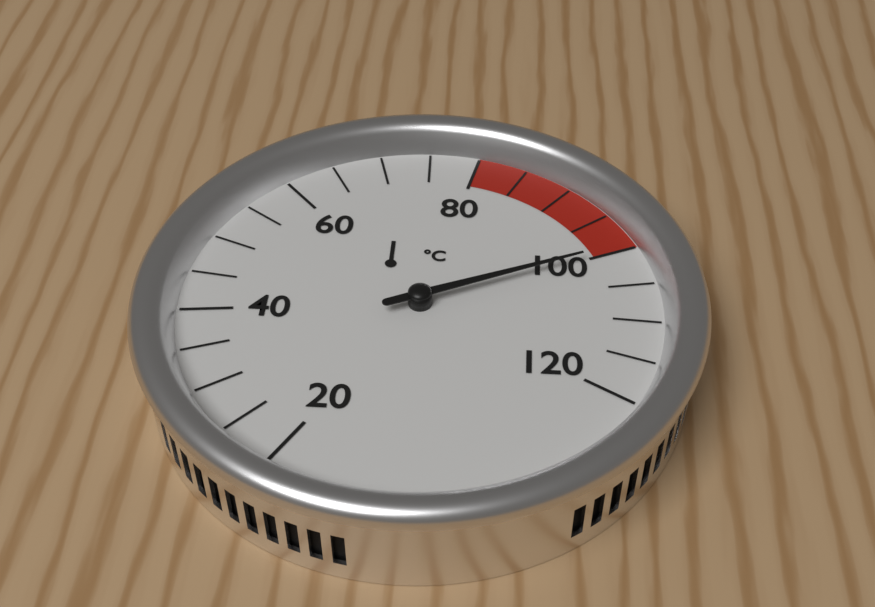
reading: 100 °C
